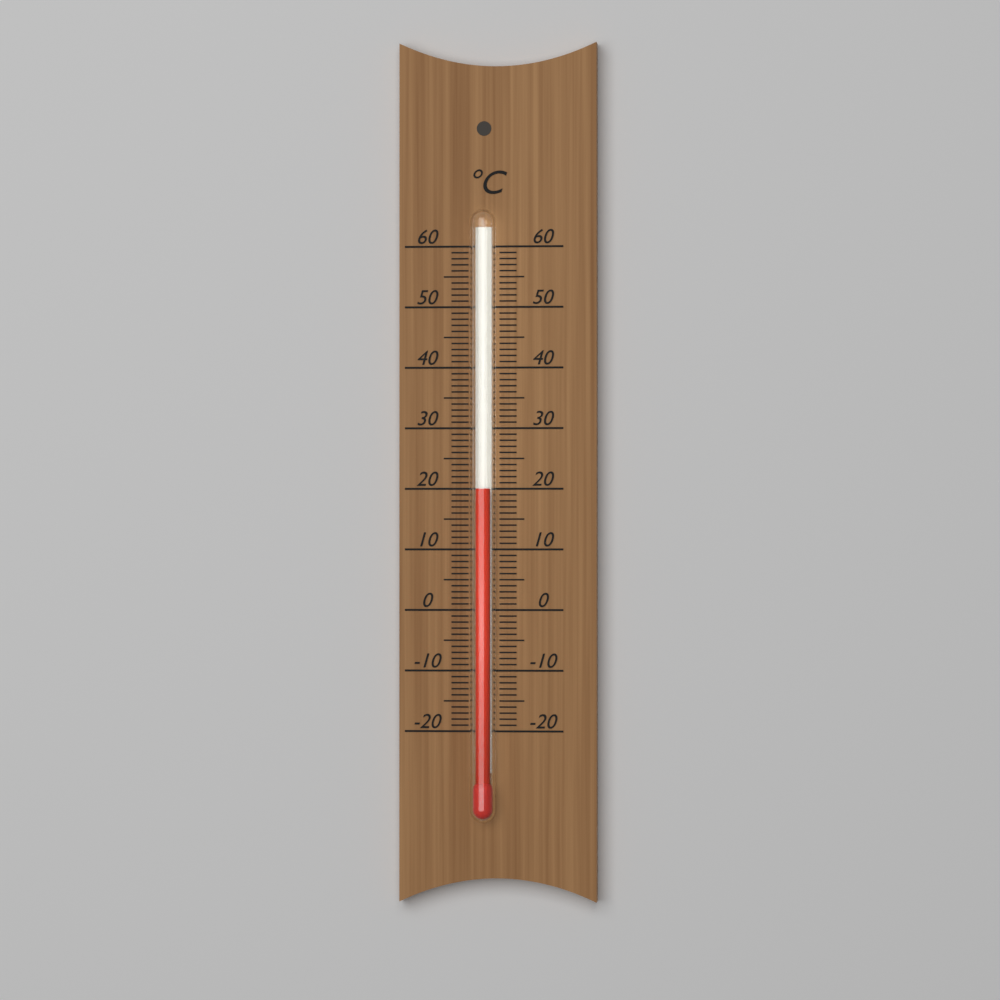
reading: 20 °C
